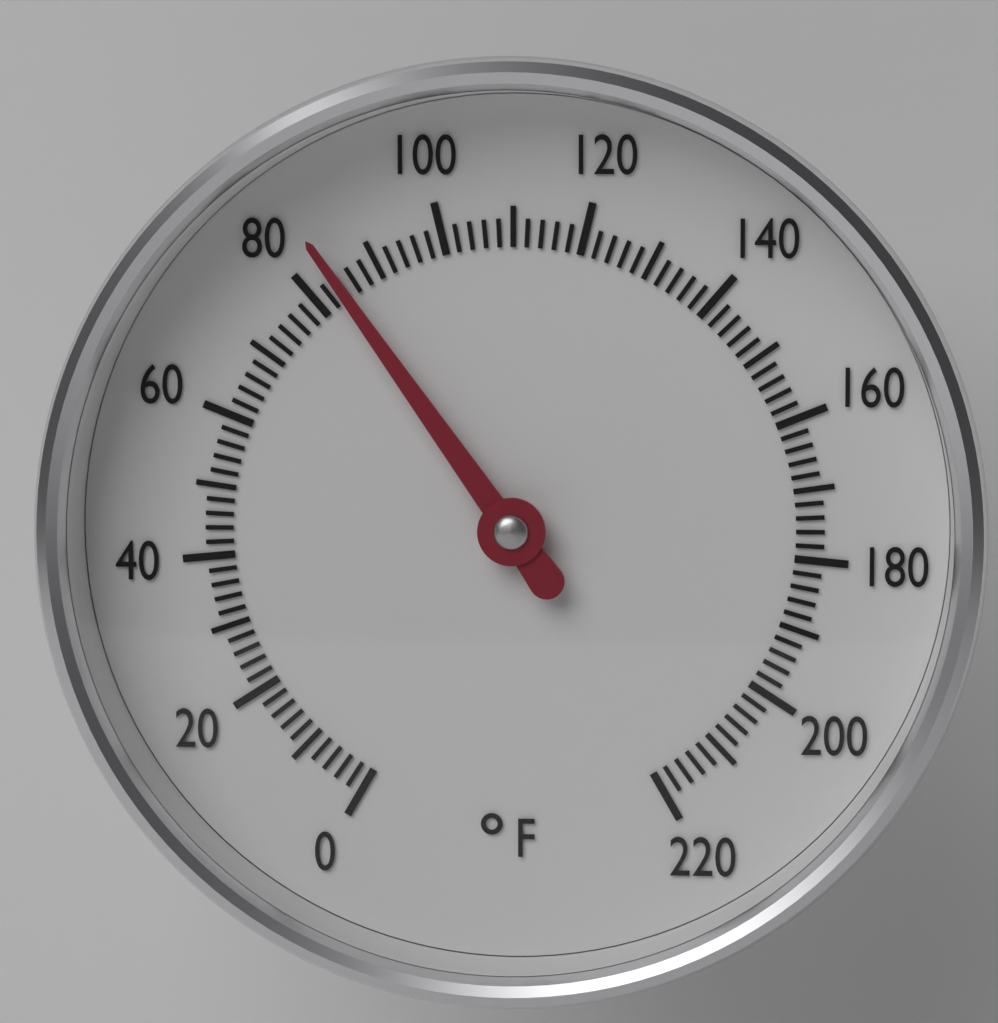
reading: 84 °F
